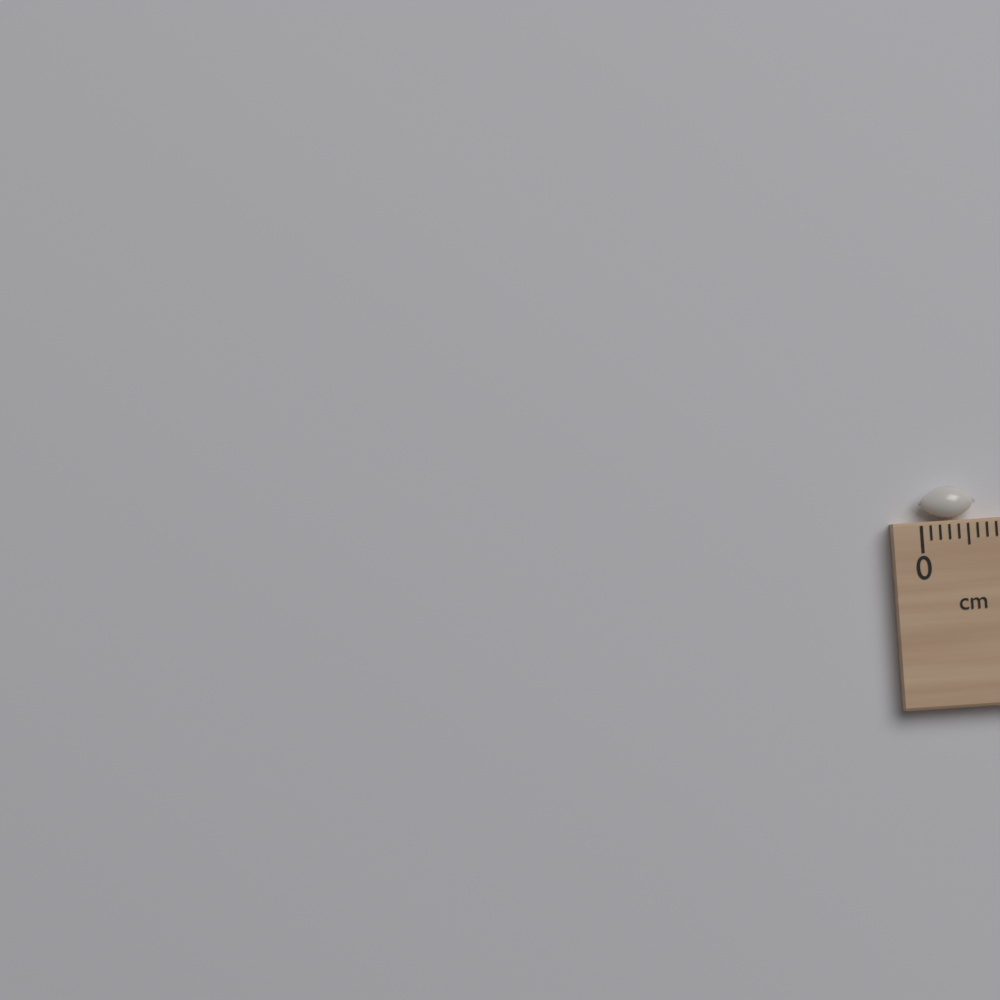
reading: 0.6 cm
